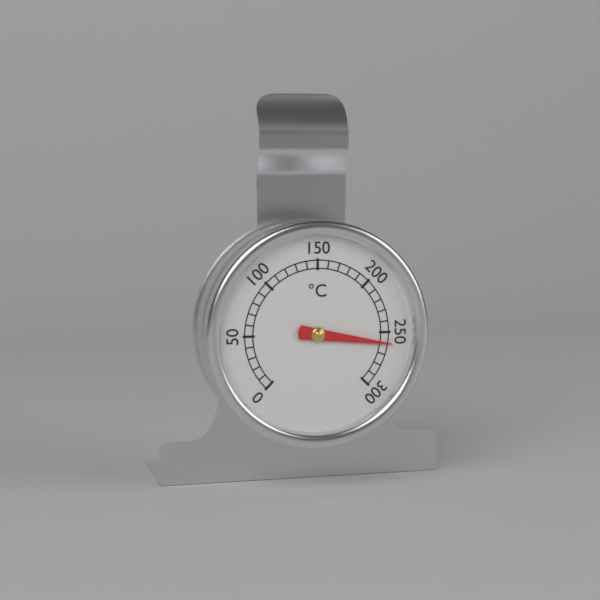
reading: 260 °C
